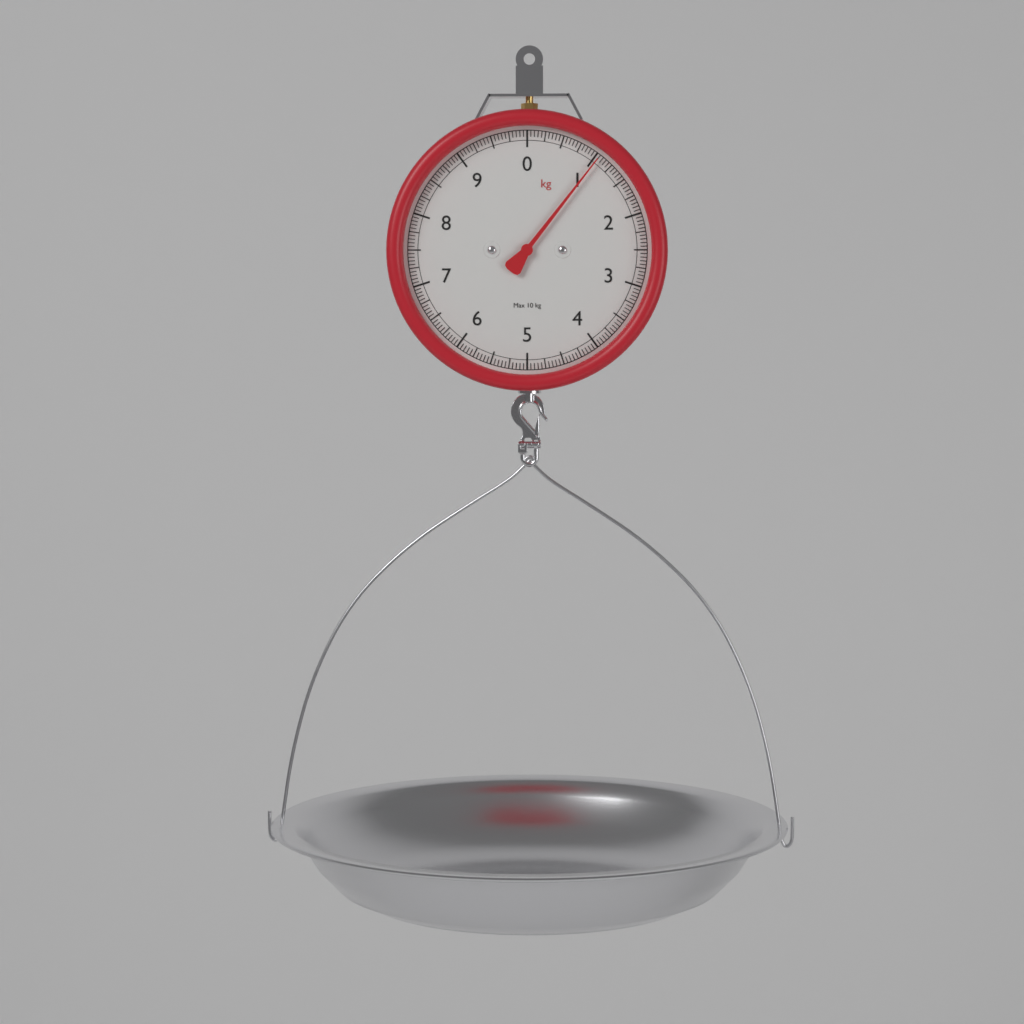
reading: 1.05 kg
